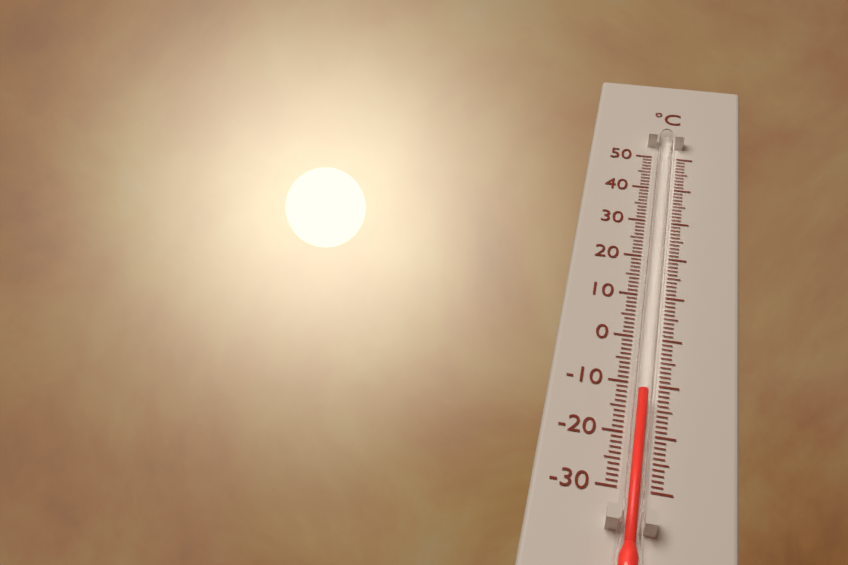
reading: -13 °C
